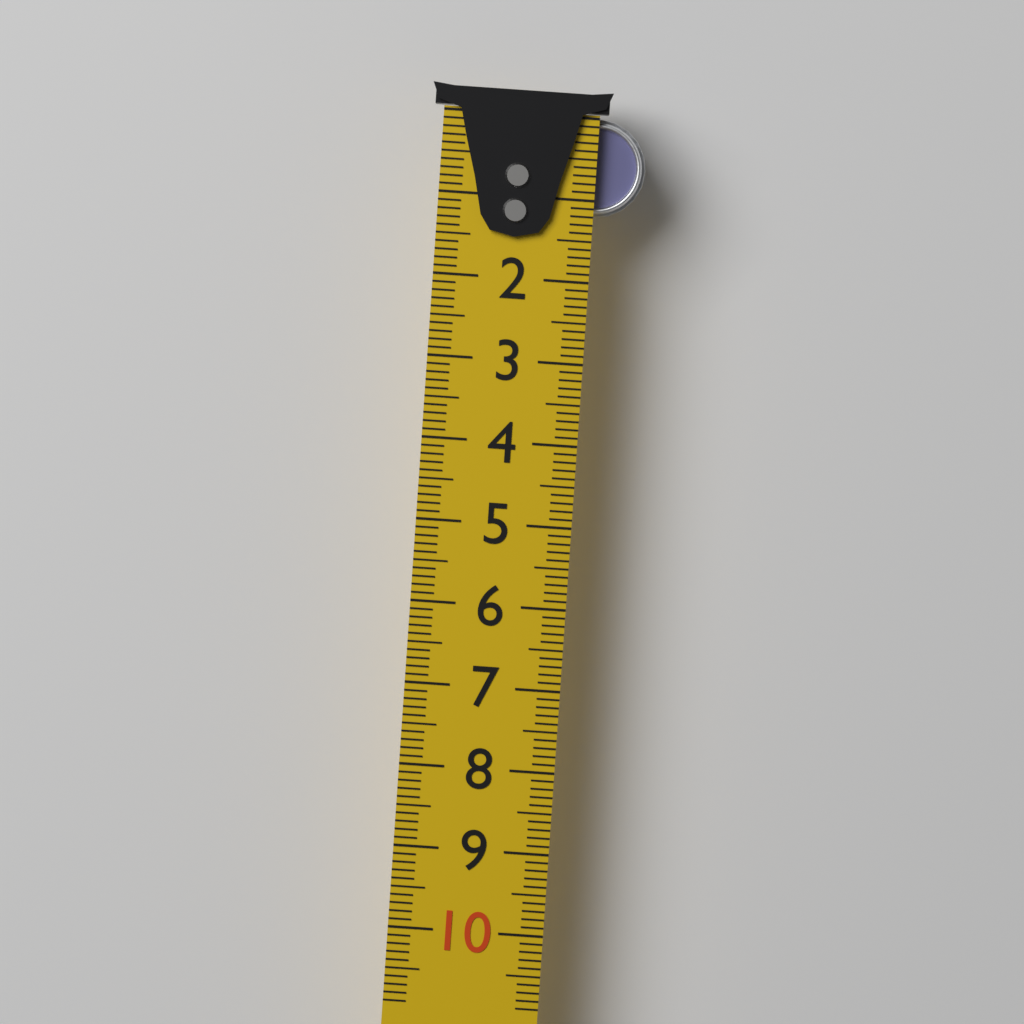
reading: 1.2 cm
